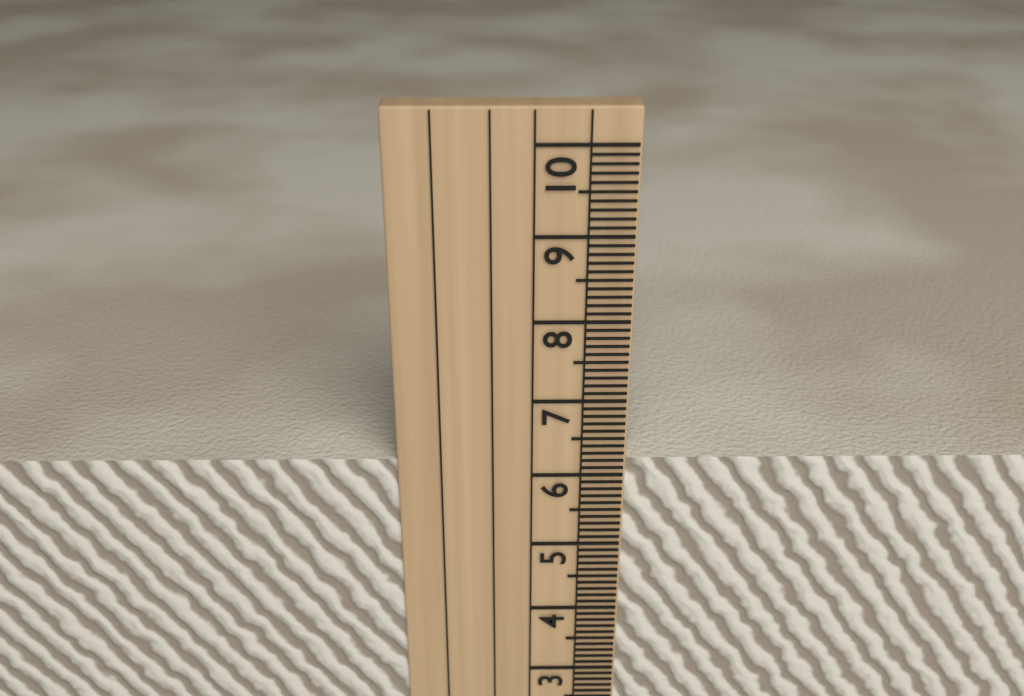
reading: 6.2 cm
